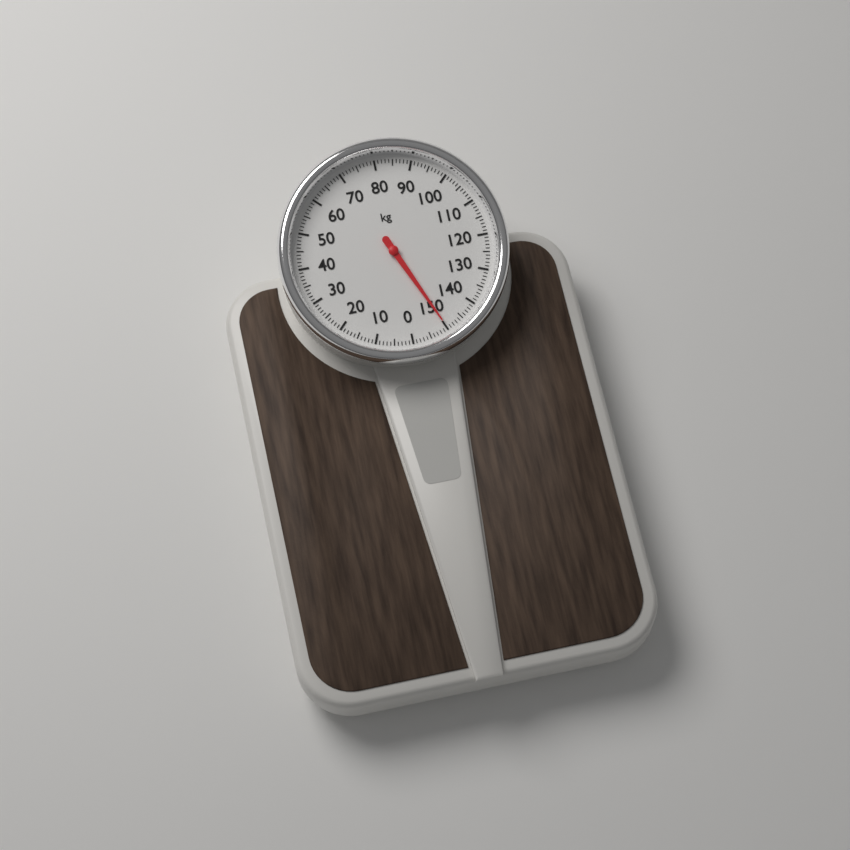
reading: 150 kg
